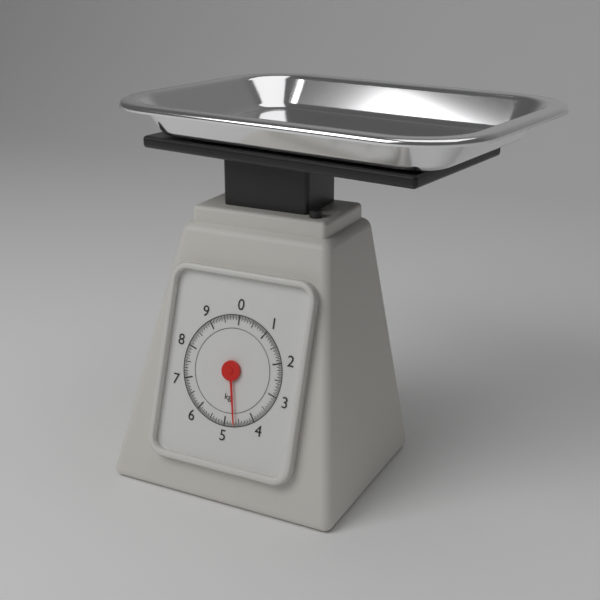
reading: 4.65 kg
